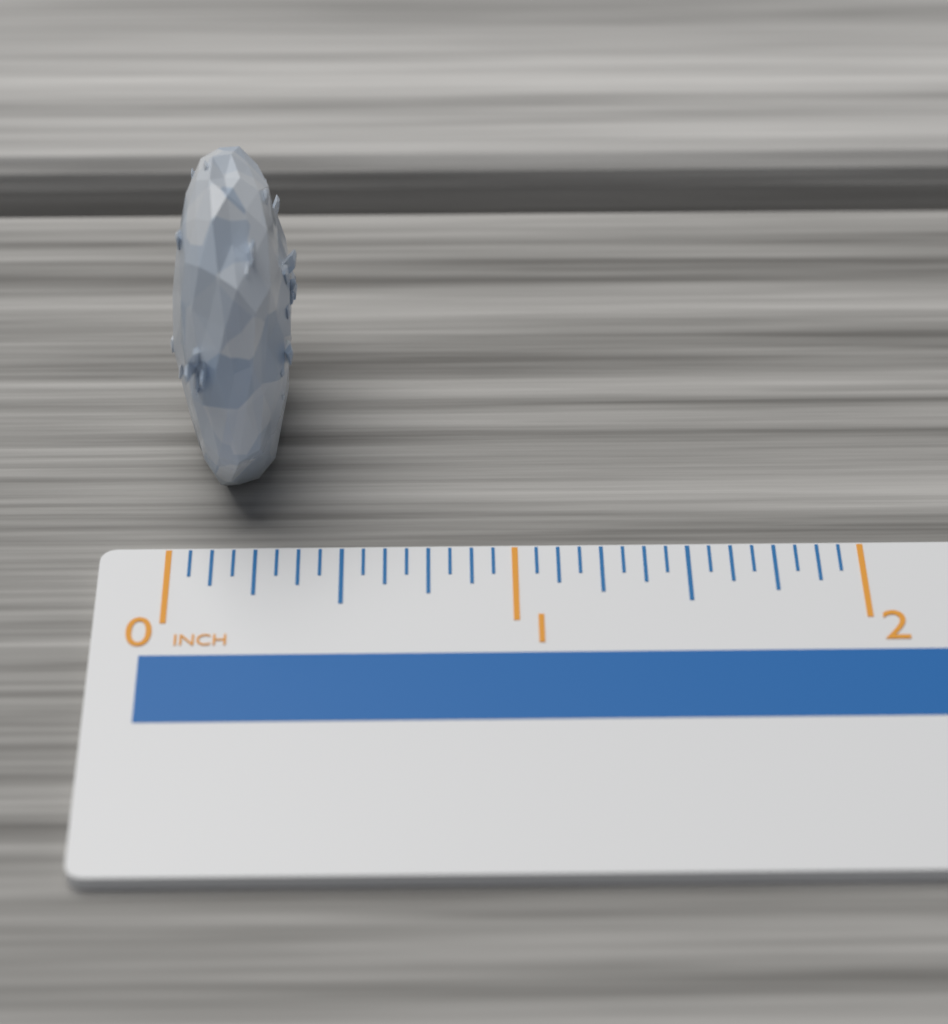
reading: 0.3750 inch
